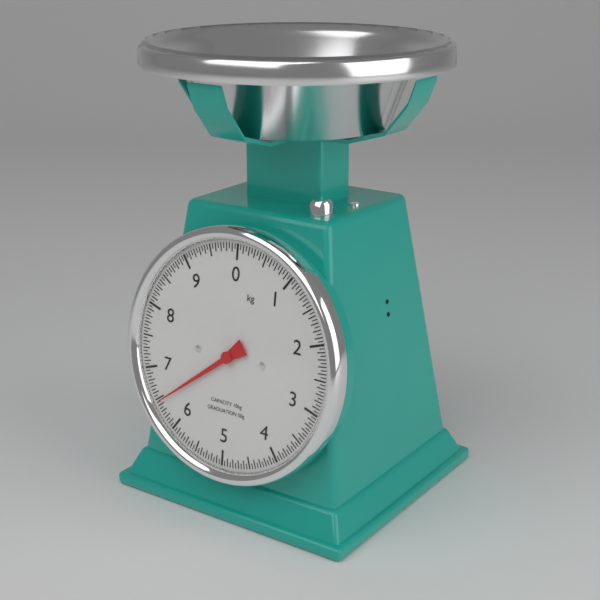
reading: 6.45 kg
